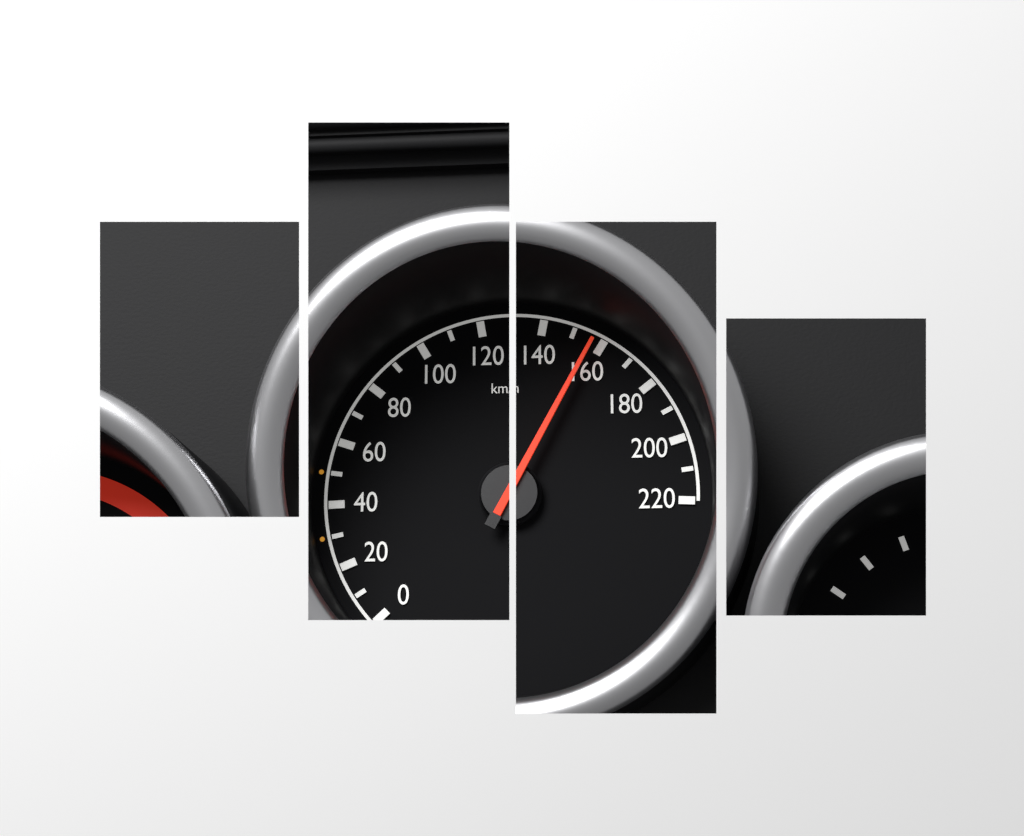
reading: 157 km/h
